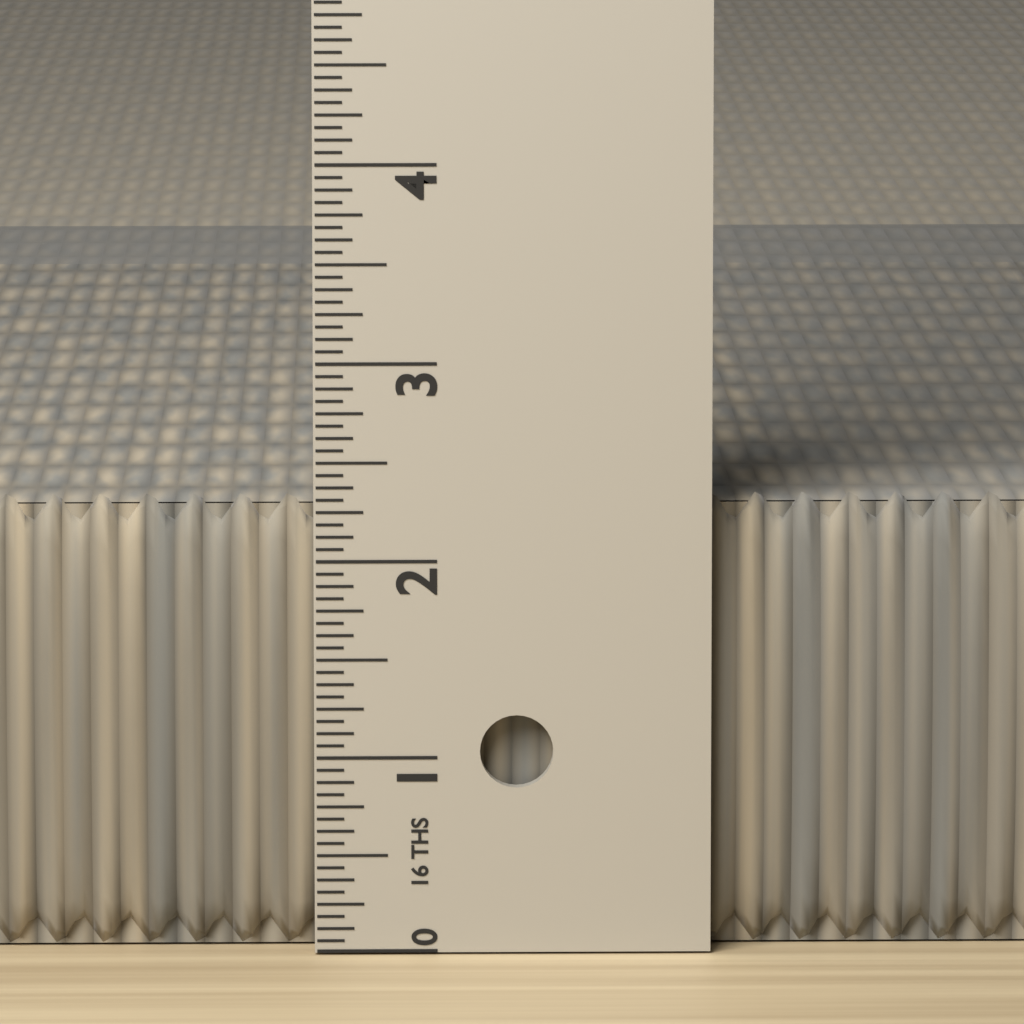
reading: 2.3125 in
